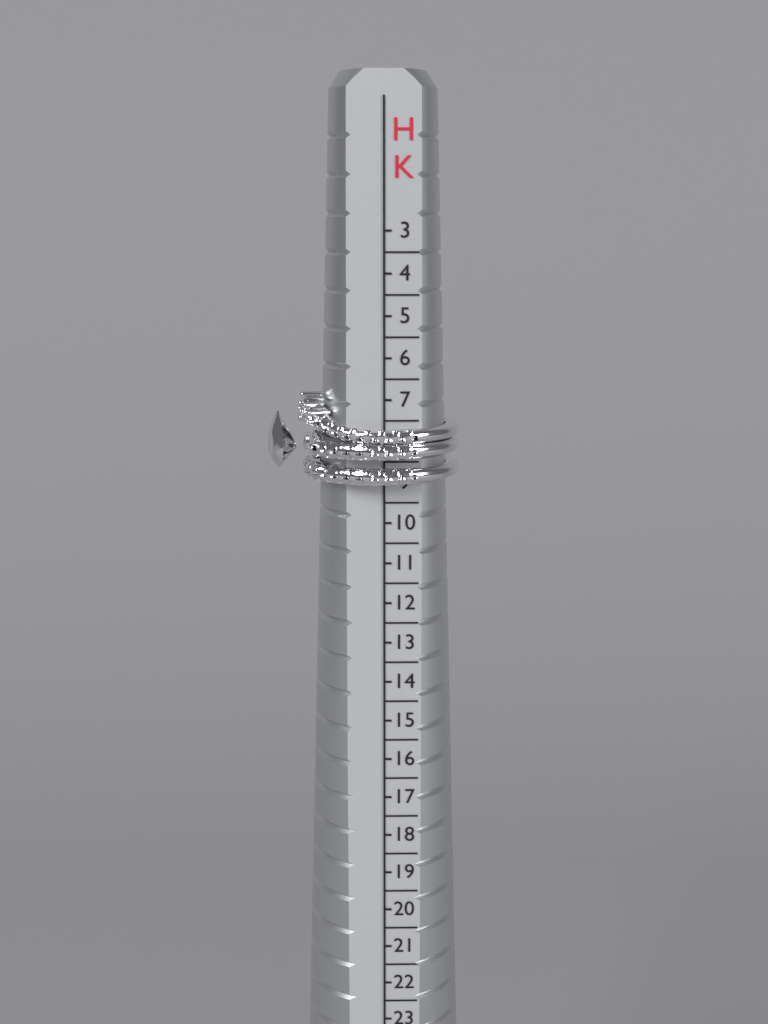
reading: 9.0 HK
